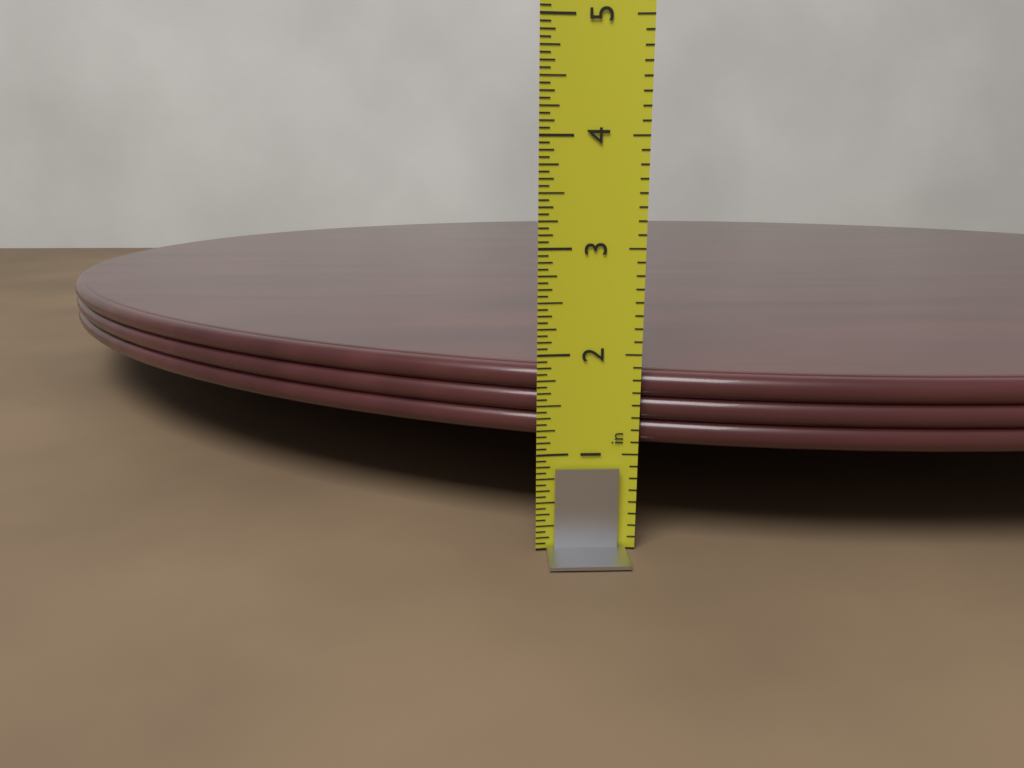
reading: 1.8125 in
